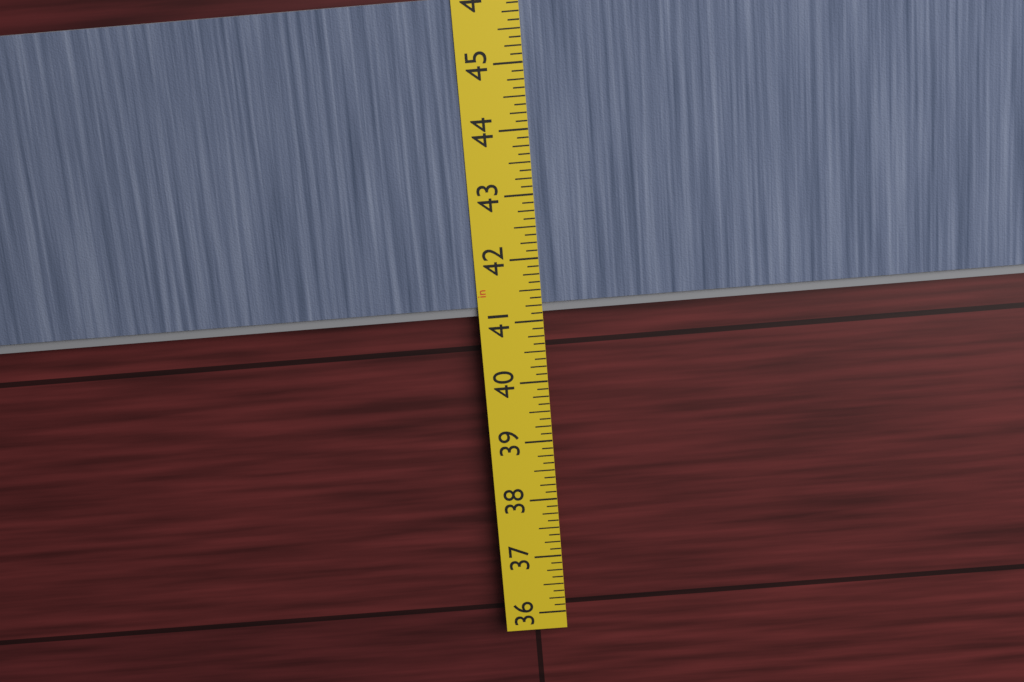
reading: 41.125 in
